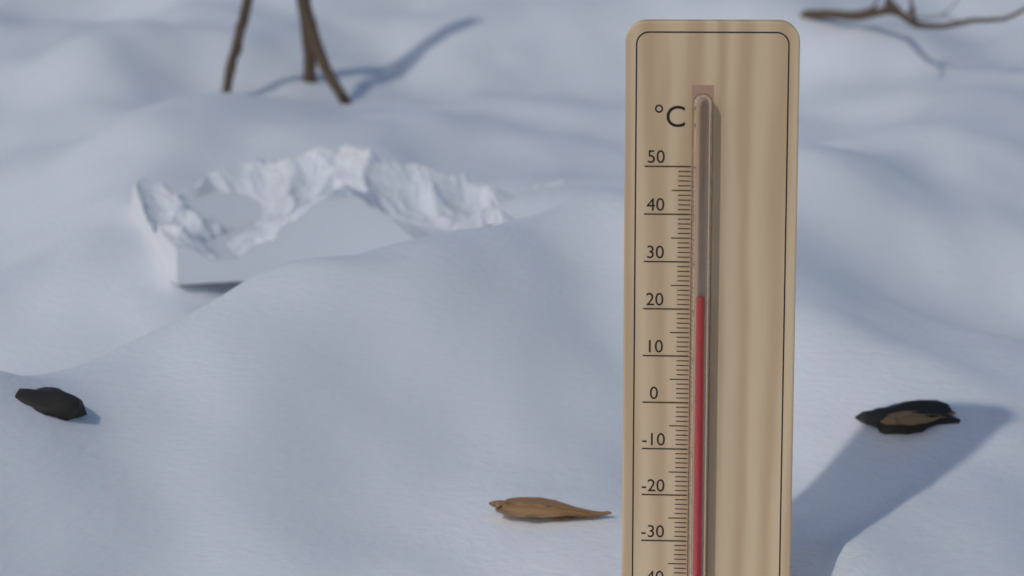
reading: 23 °C
